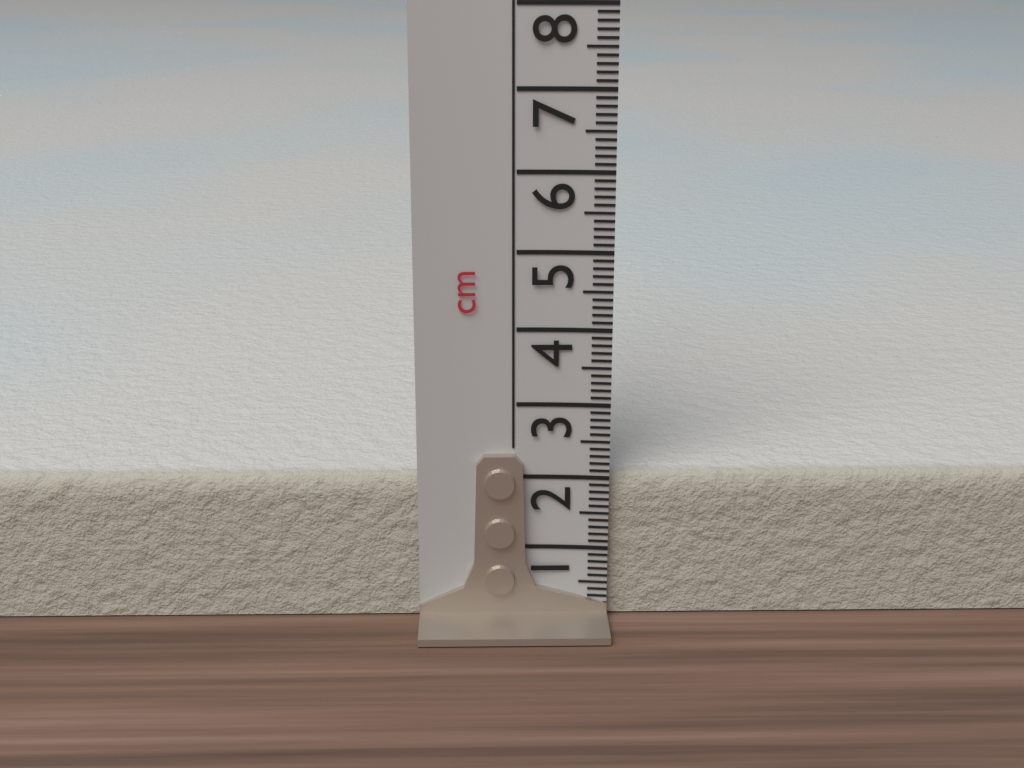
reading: 2.0 cm
